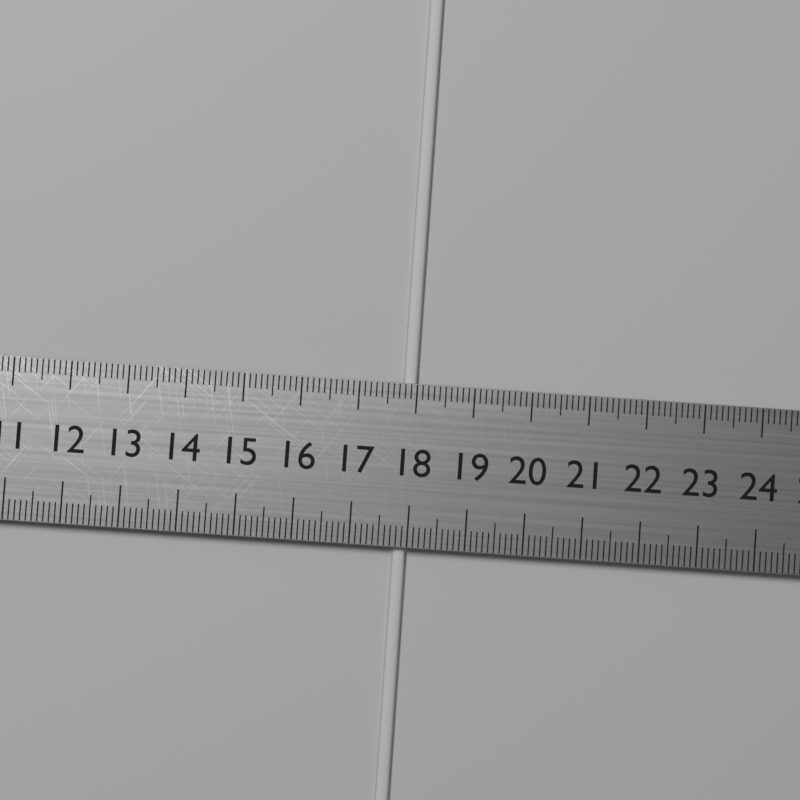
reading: 18.0 cm
